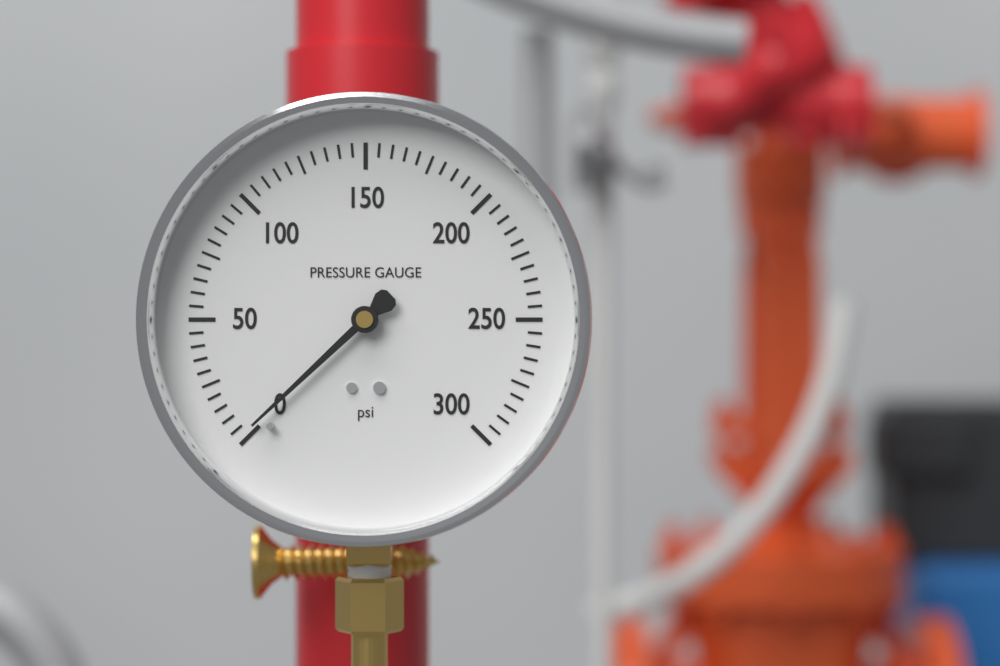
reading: 2 psi
